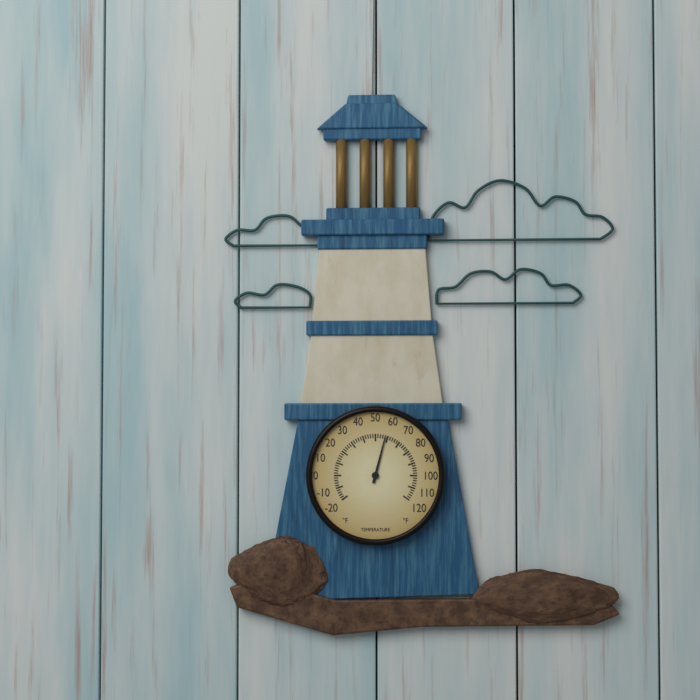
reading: 58 °F
